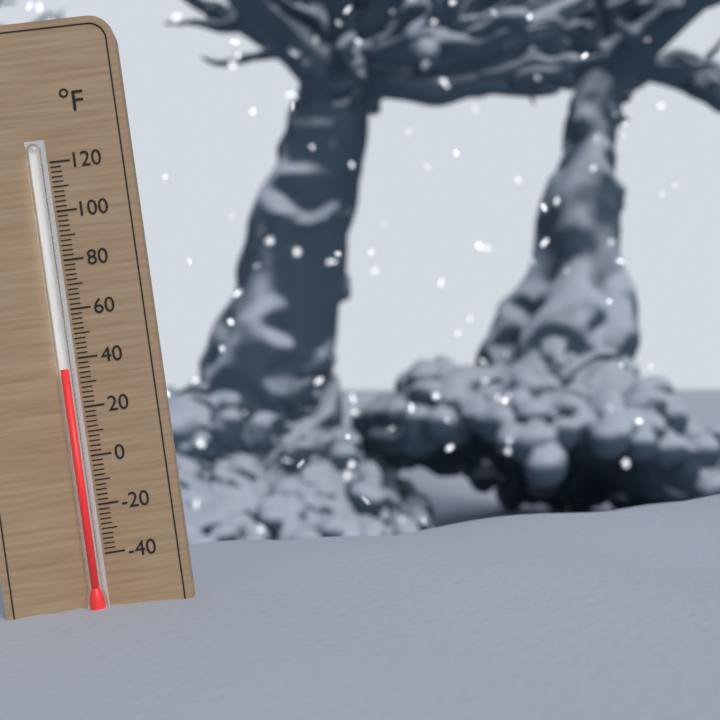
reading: 36 °F
